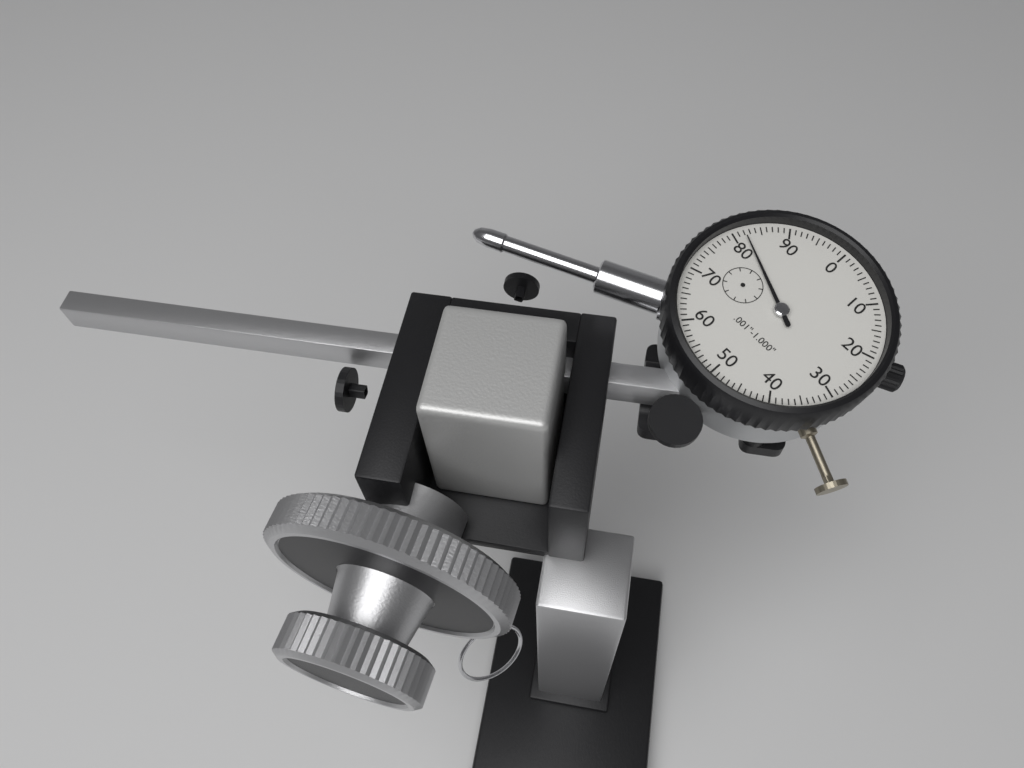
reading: 0.082 in
